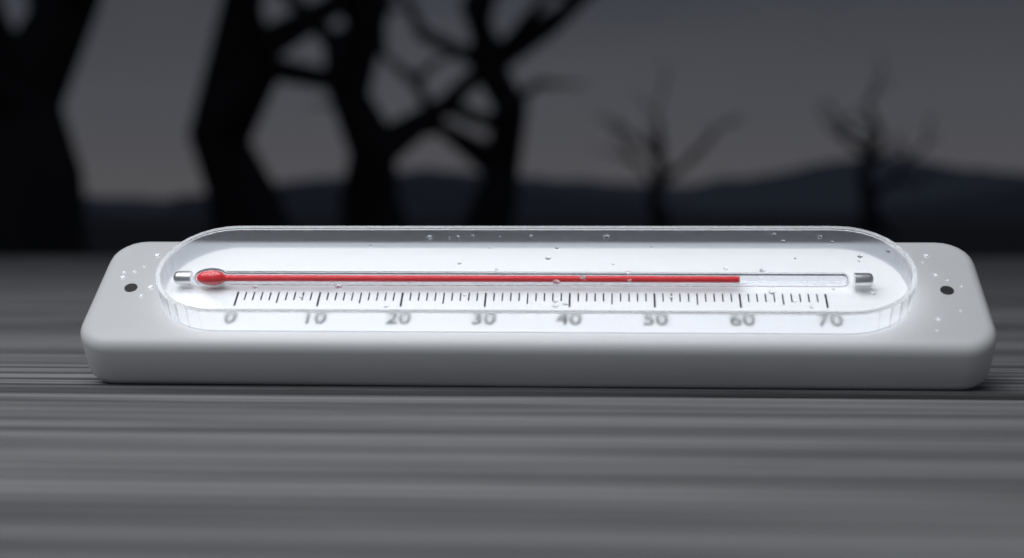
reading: 60 (no unit)
